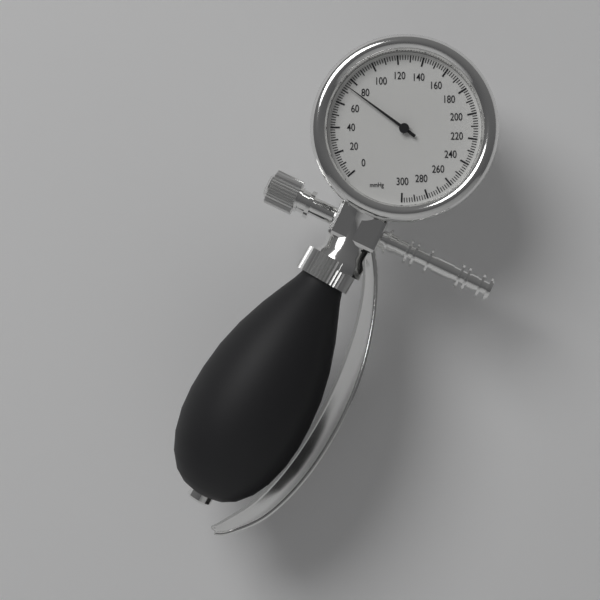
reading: 74 mmHg
